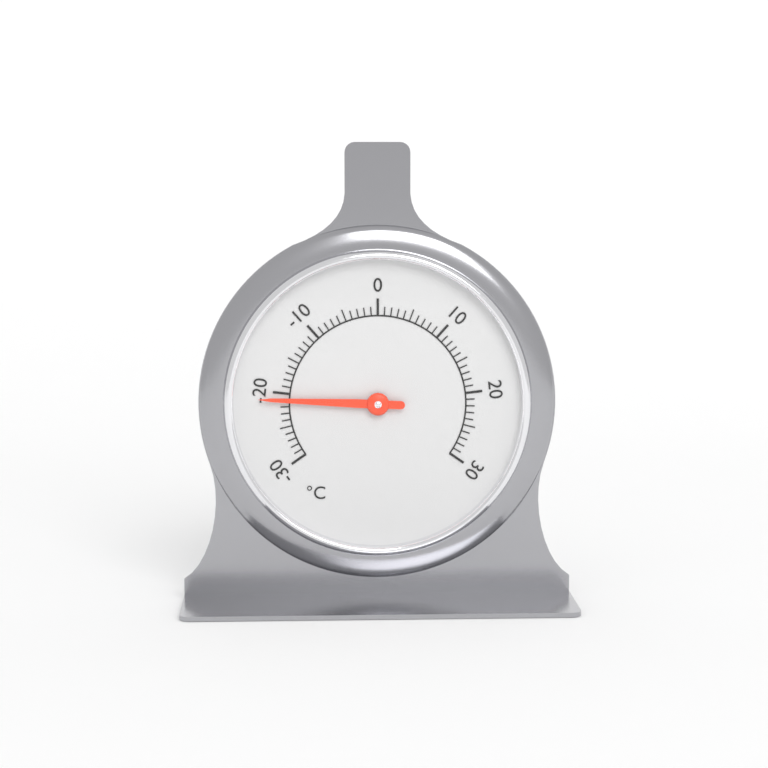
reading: -21 °C
